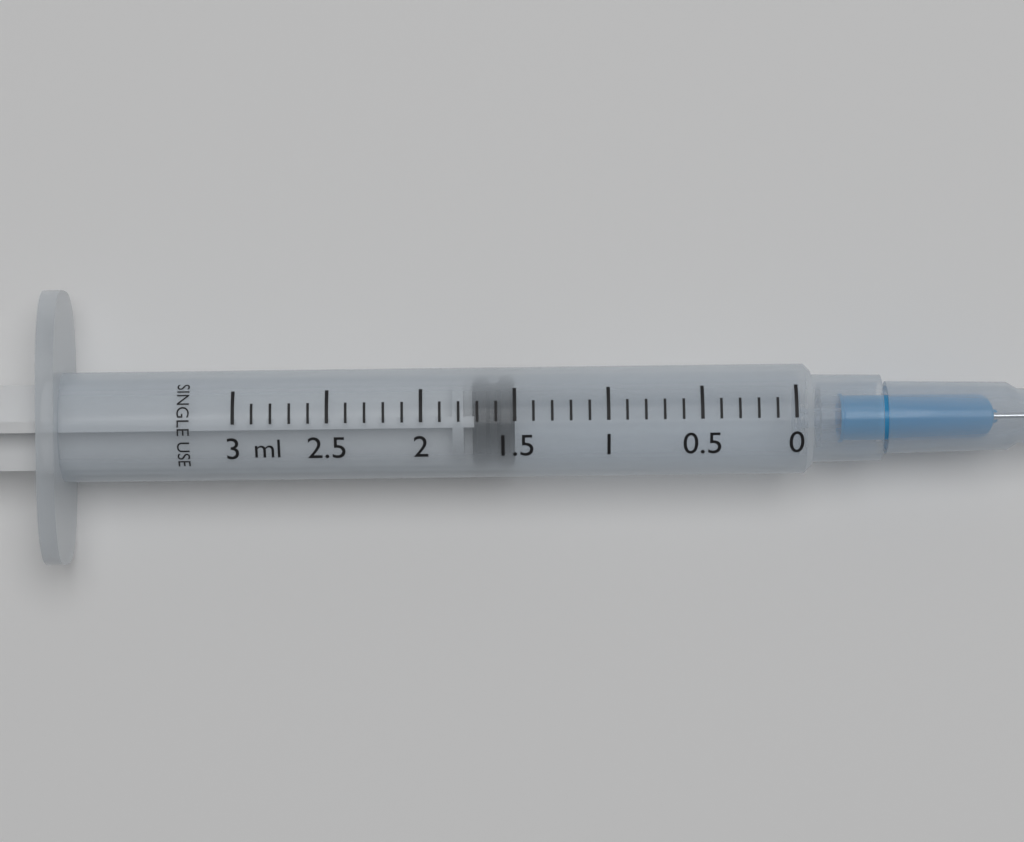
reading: 1.5 ml
